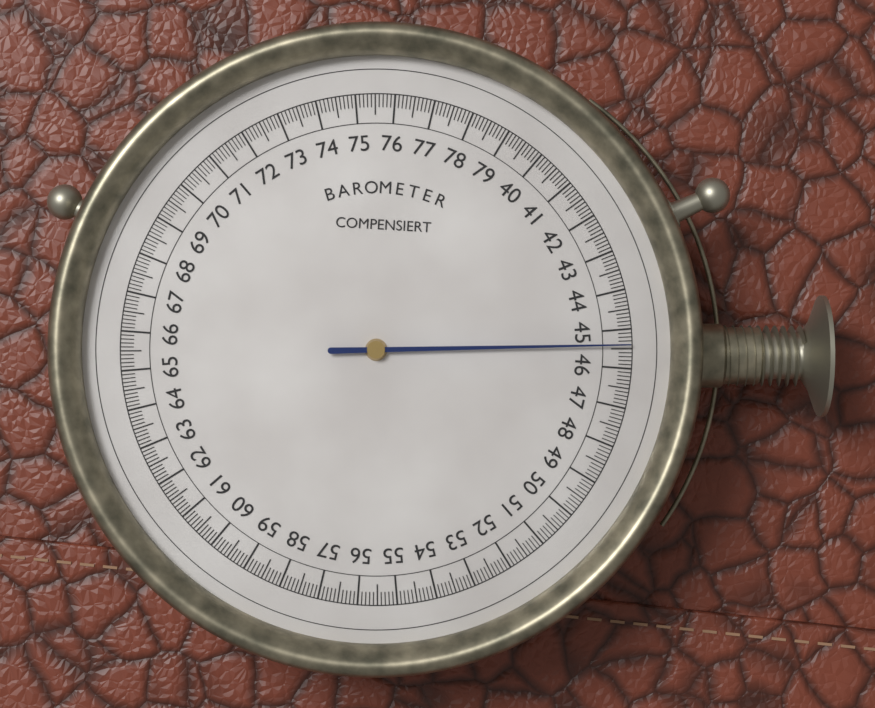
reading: 45.4 (no unit)
